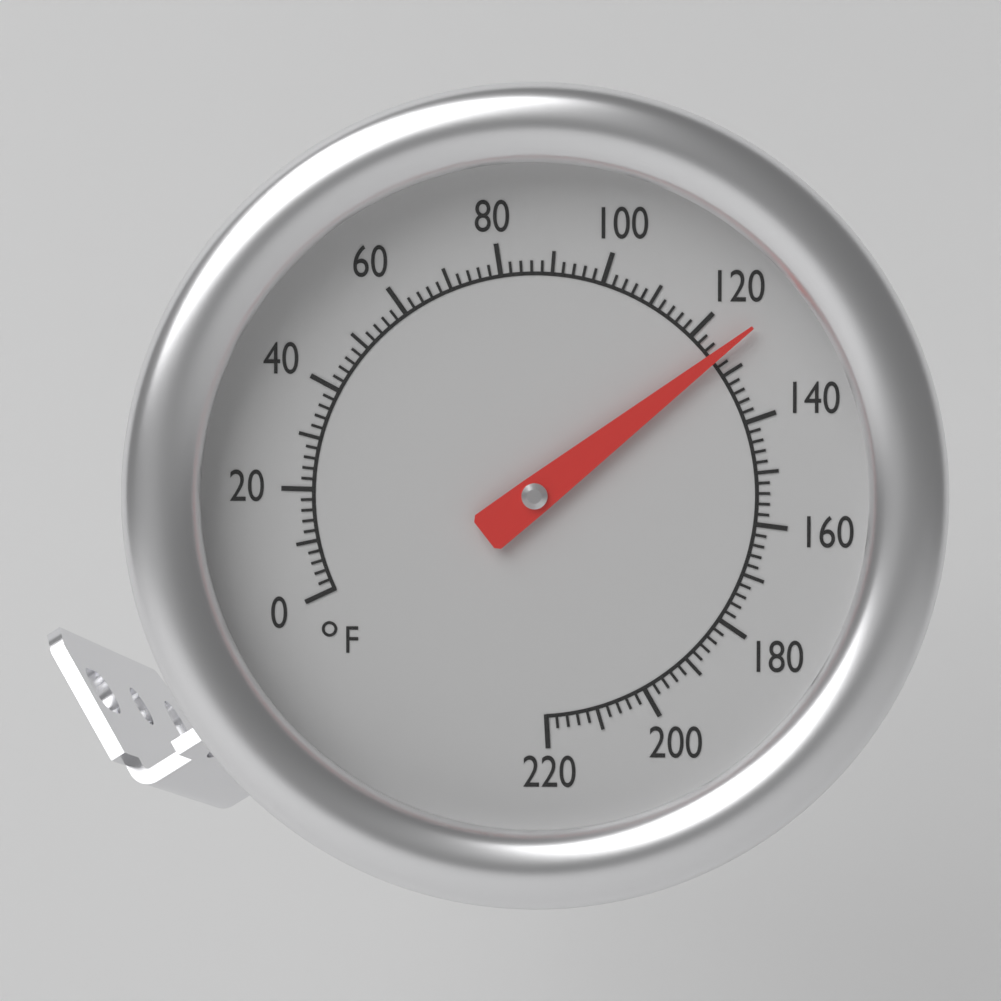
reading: 126 °F
